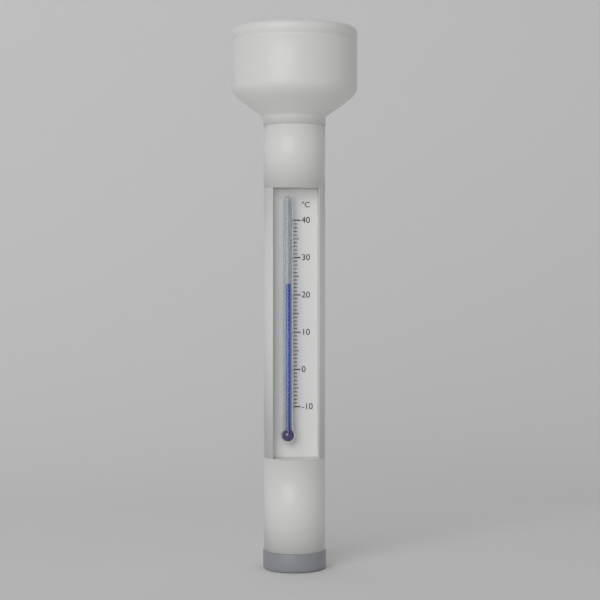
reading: 23 °C
